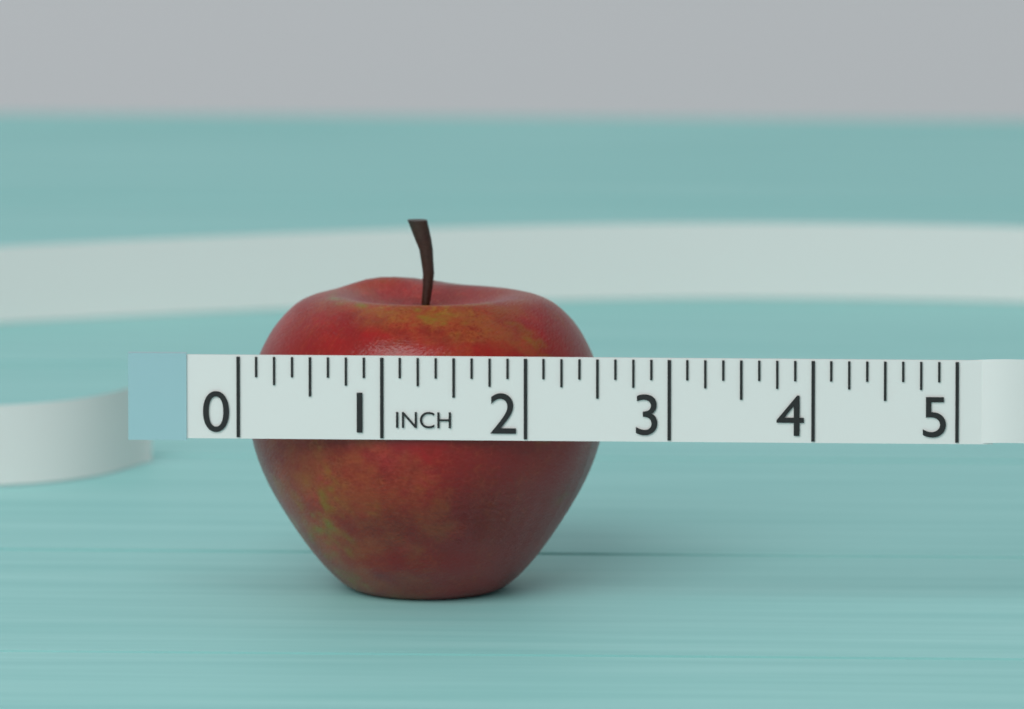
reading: 2.500 in
